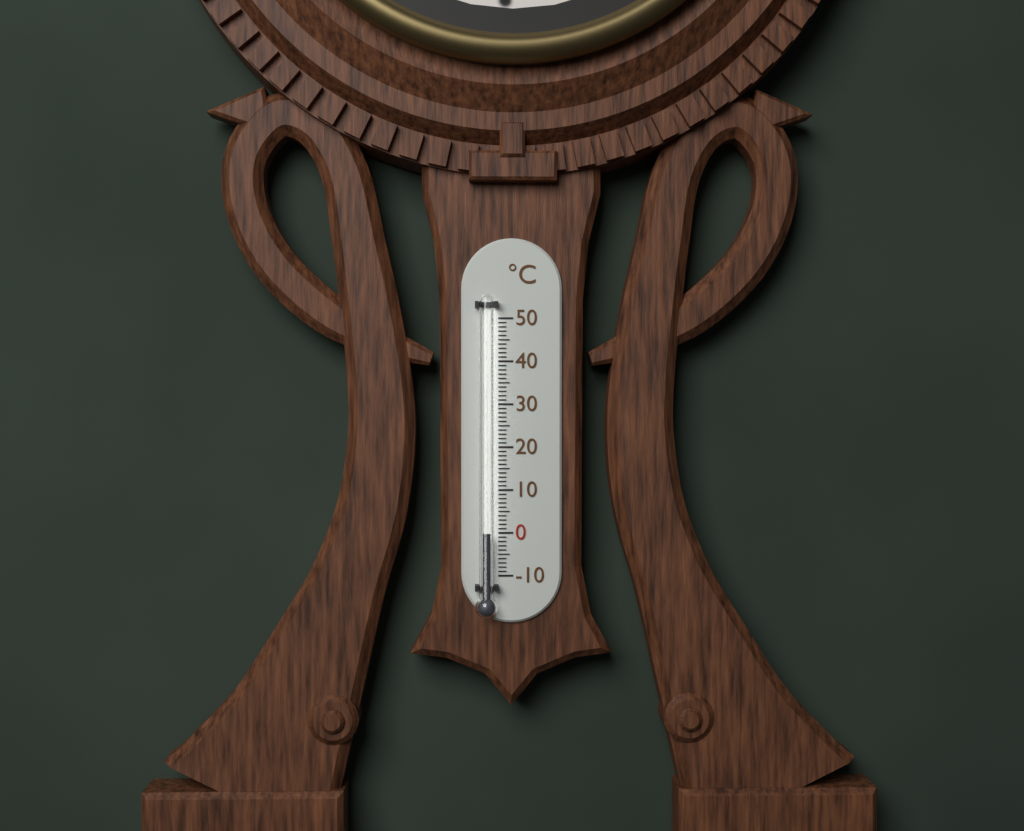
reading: 0 °C
